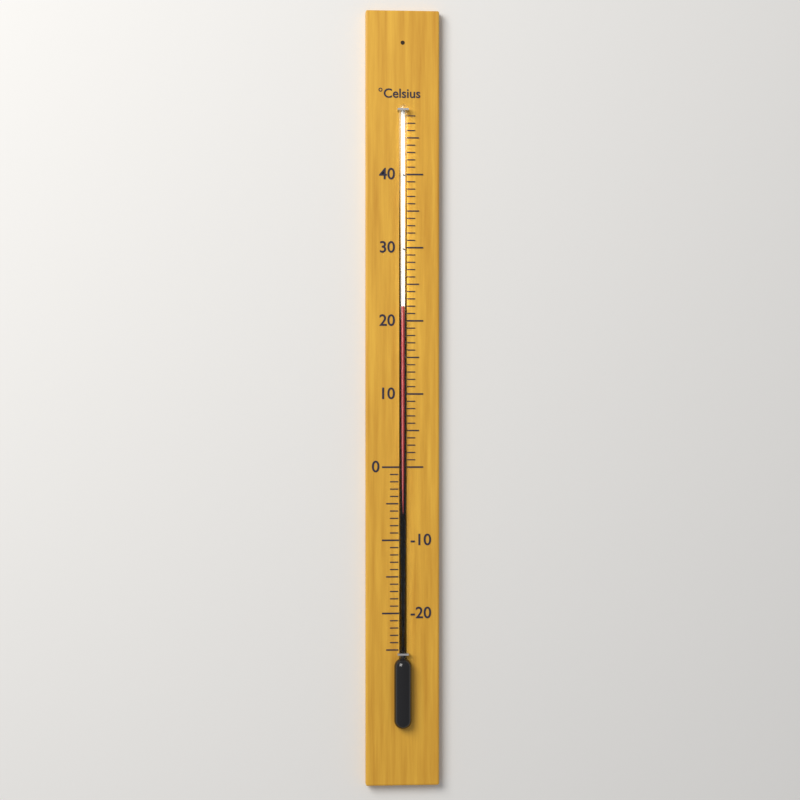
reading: 22 °C
